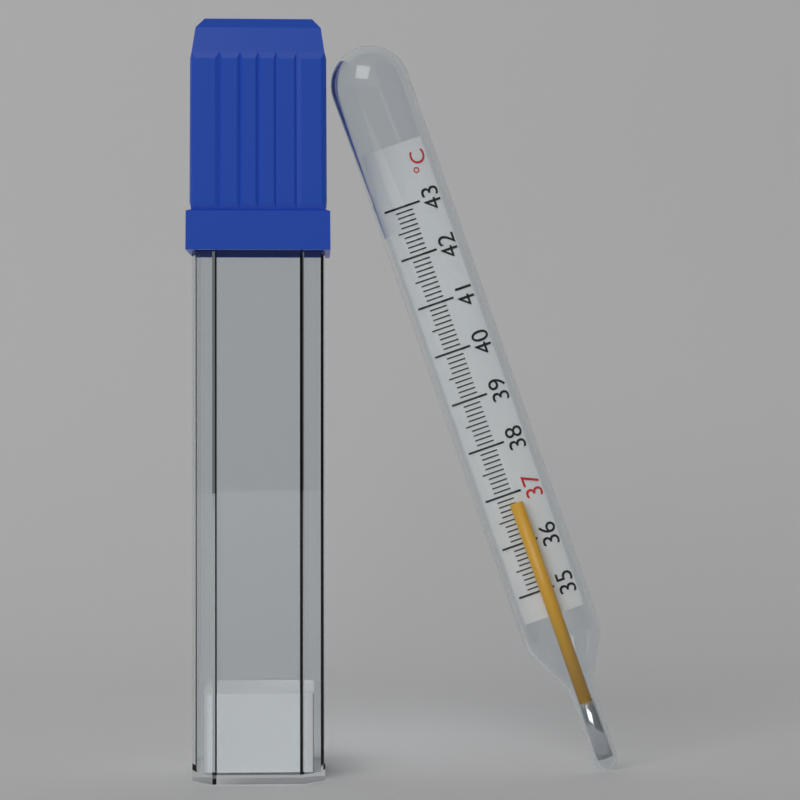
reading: 36.8 °C
